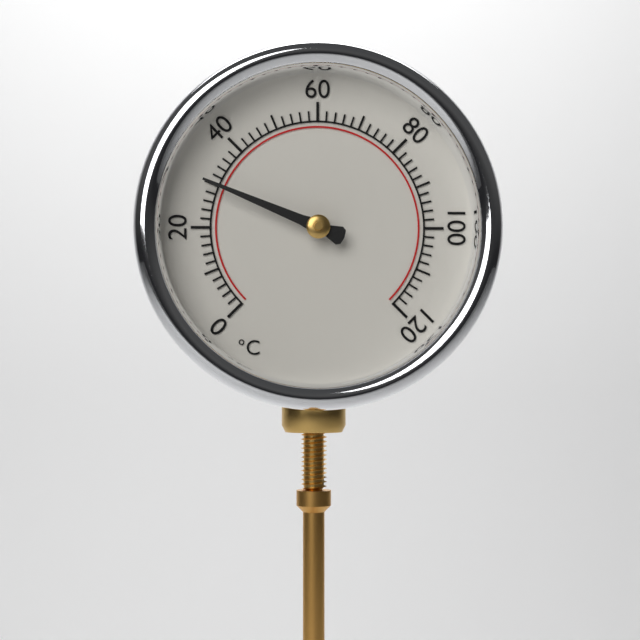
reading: 30 °C
